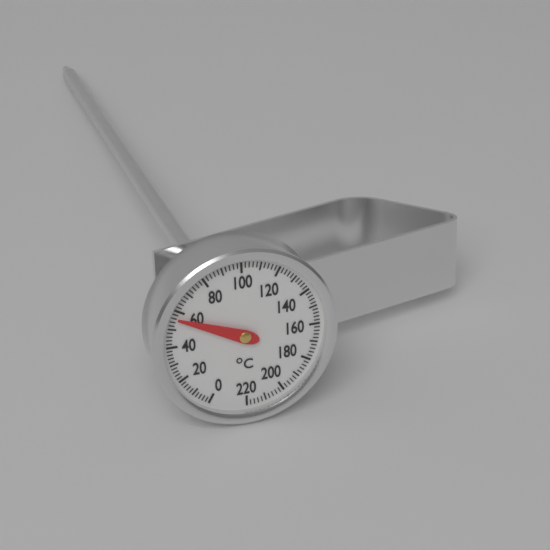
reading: 56 °C
